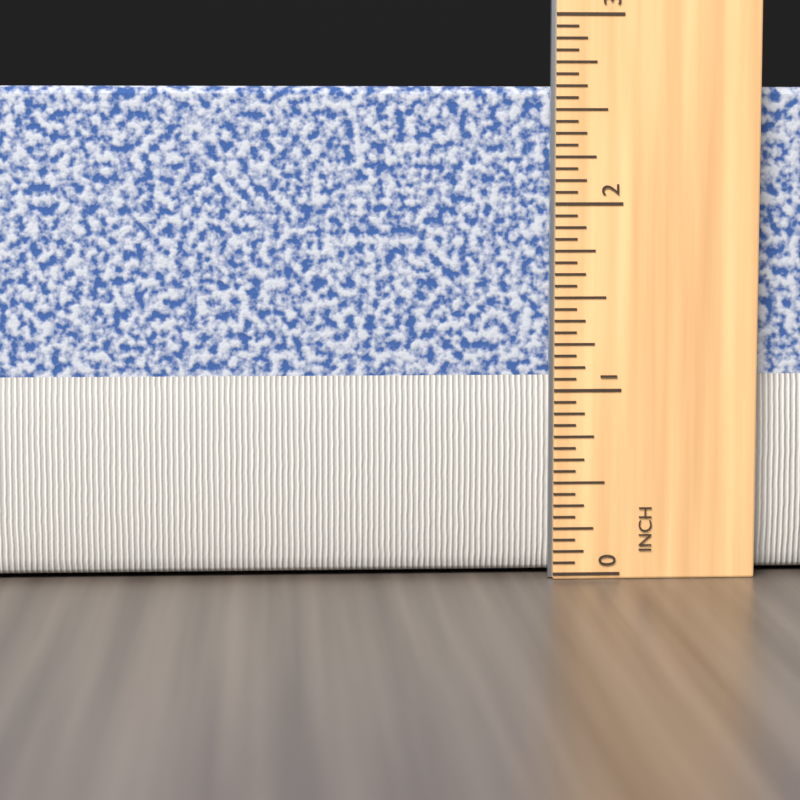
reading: 2.6250 in
